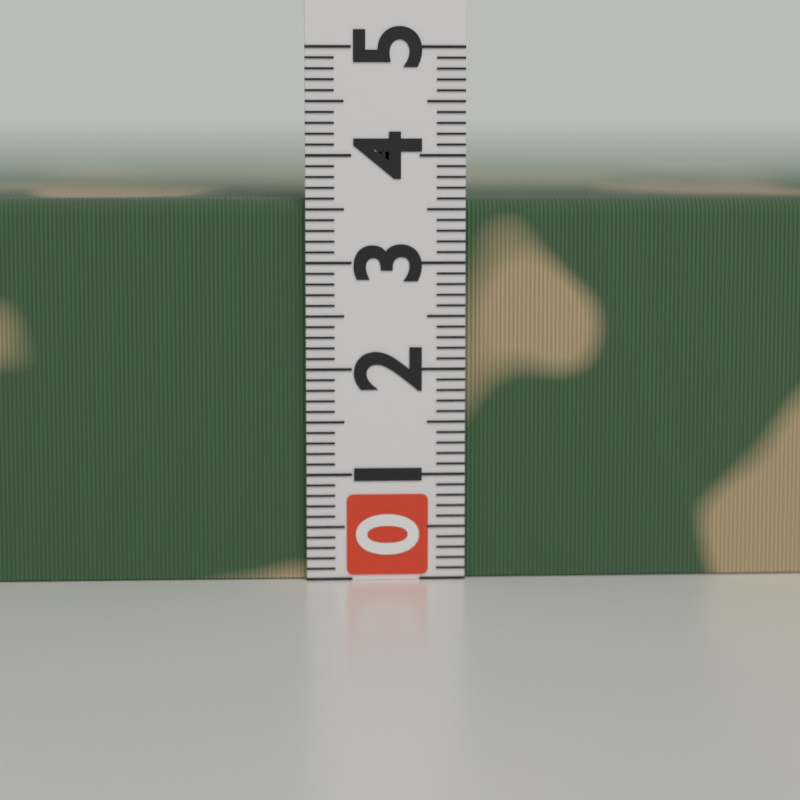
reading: 3.6 (no unit)
